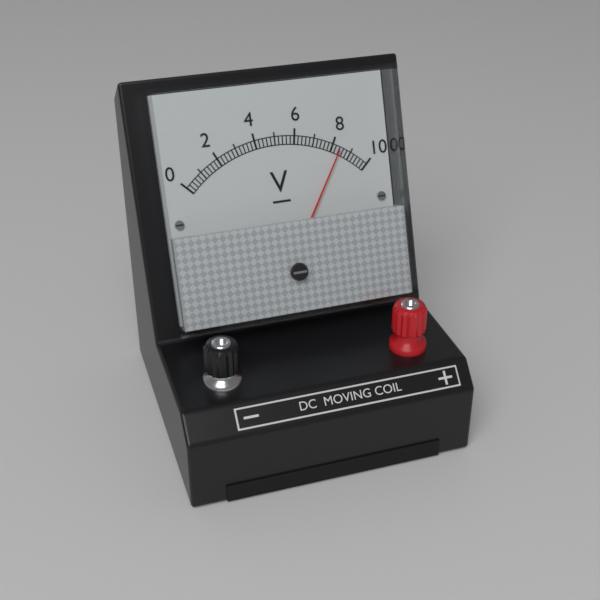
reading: 8.4 V
